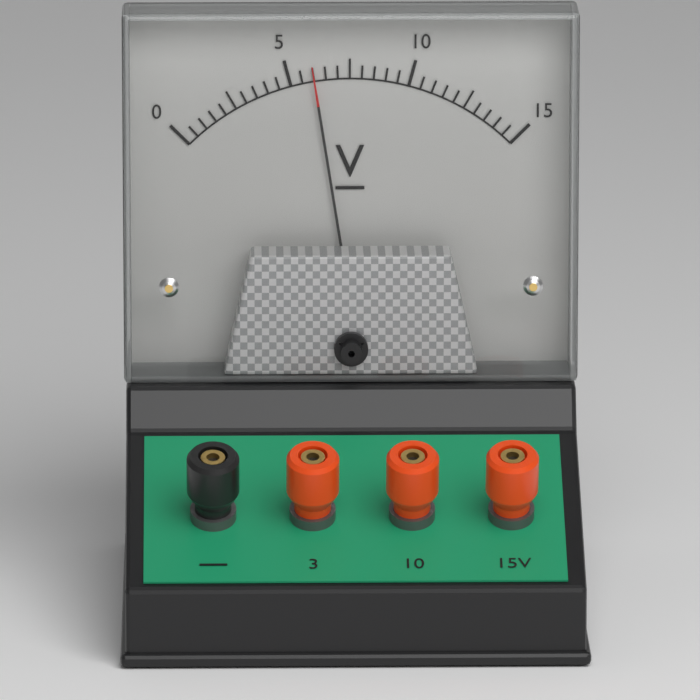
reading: 6.0 V
